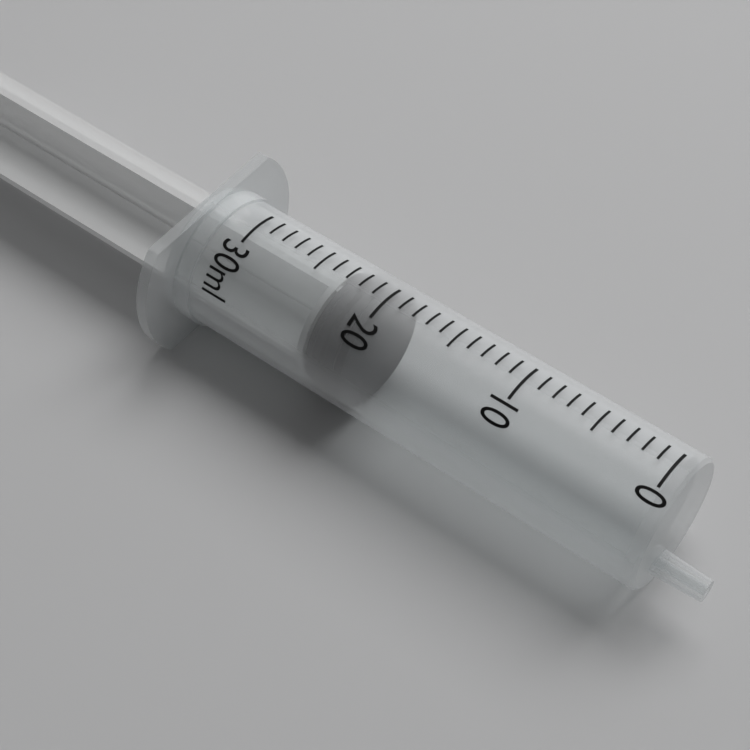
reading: 20 ml
